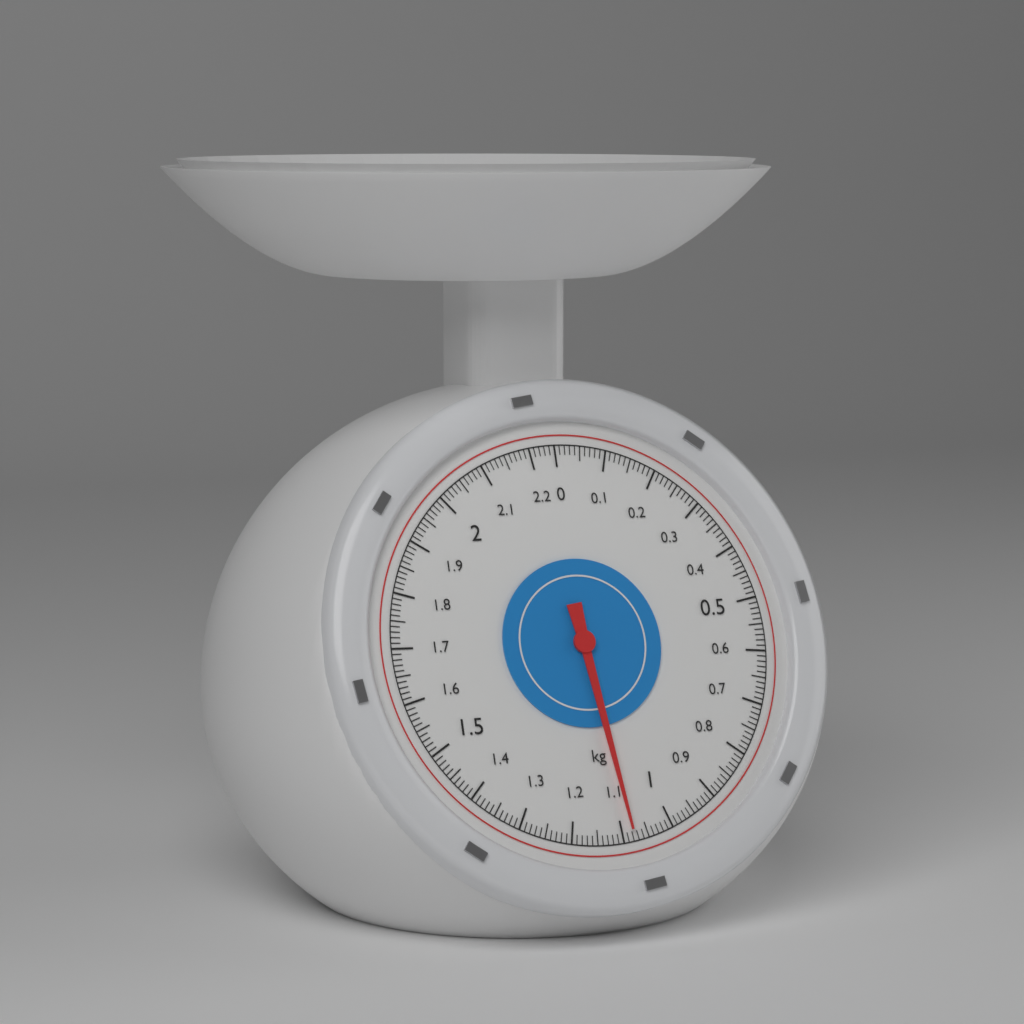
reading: 1.08 kg
